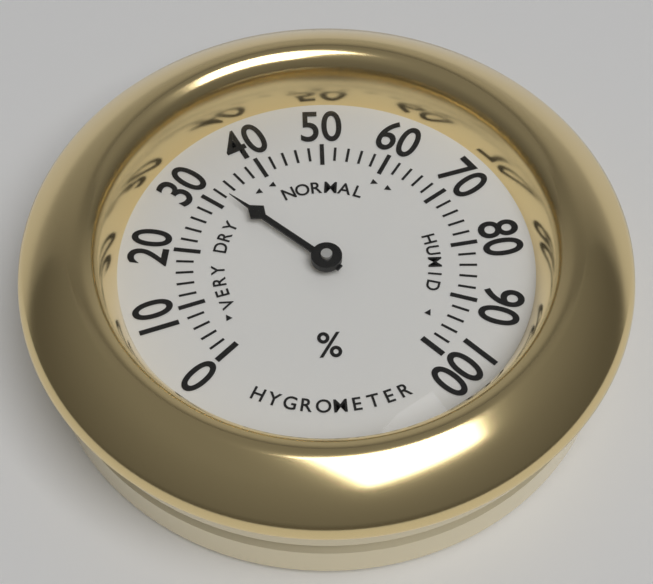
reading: 32 %
